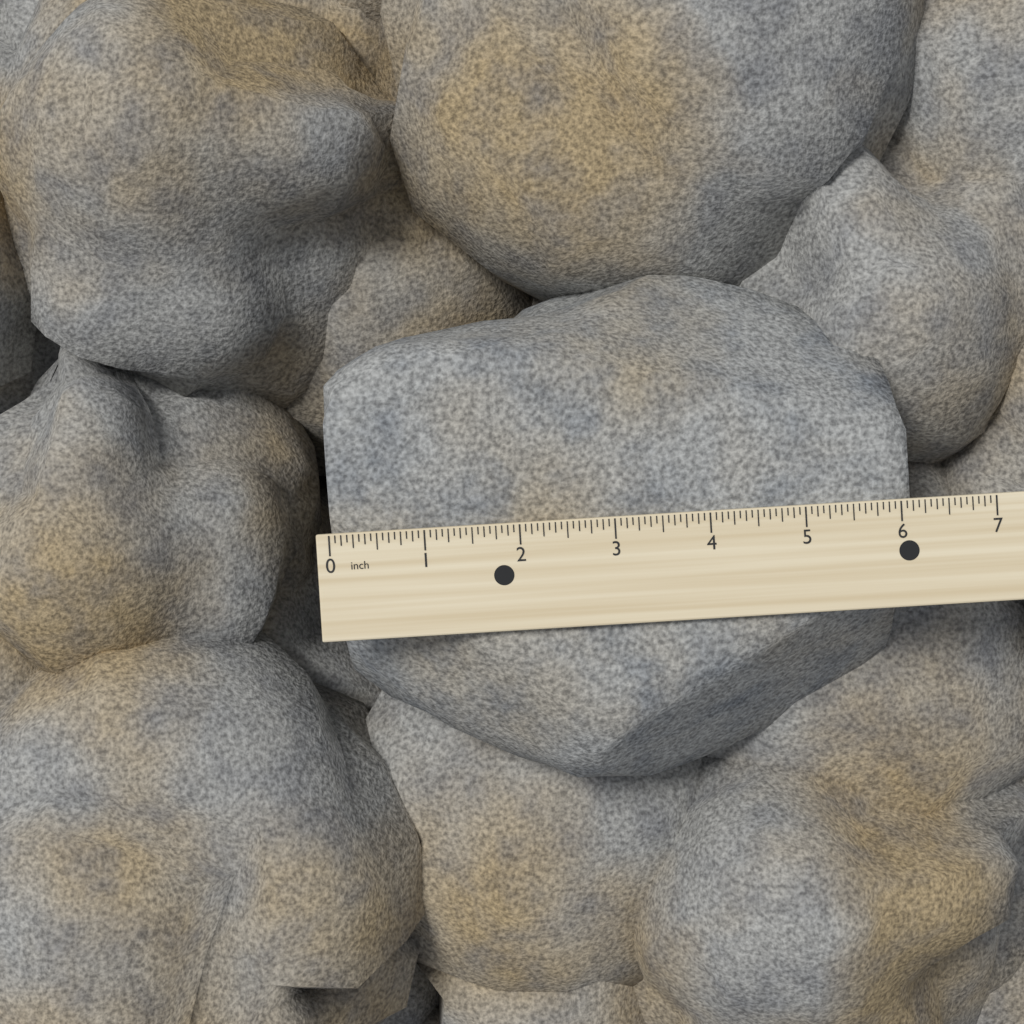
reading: 6.1250 inch
